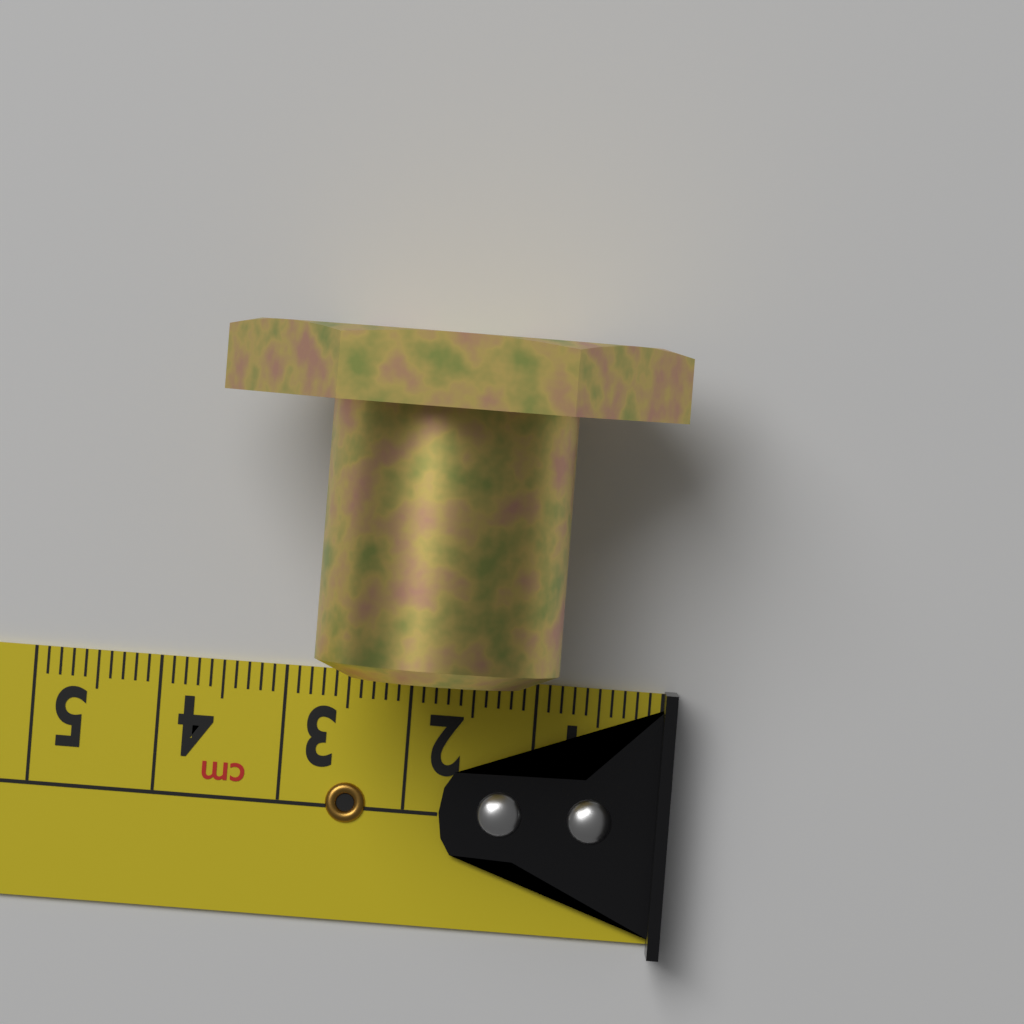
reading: 3.6 cm
